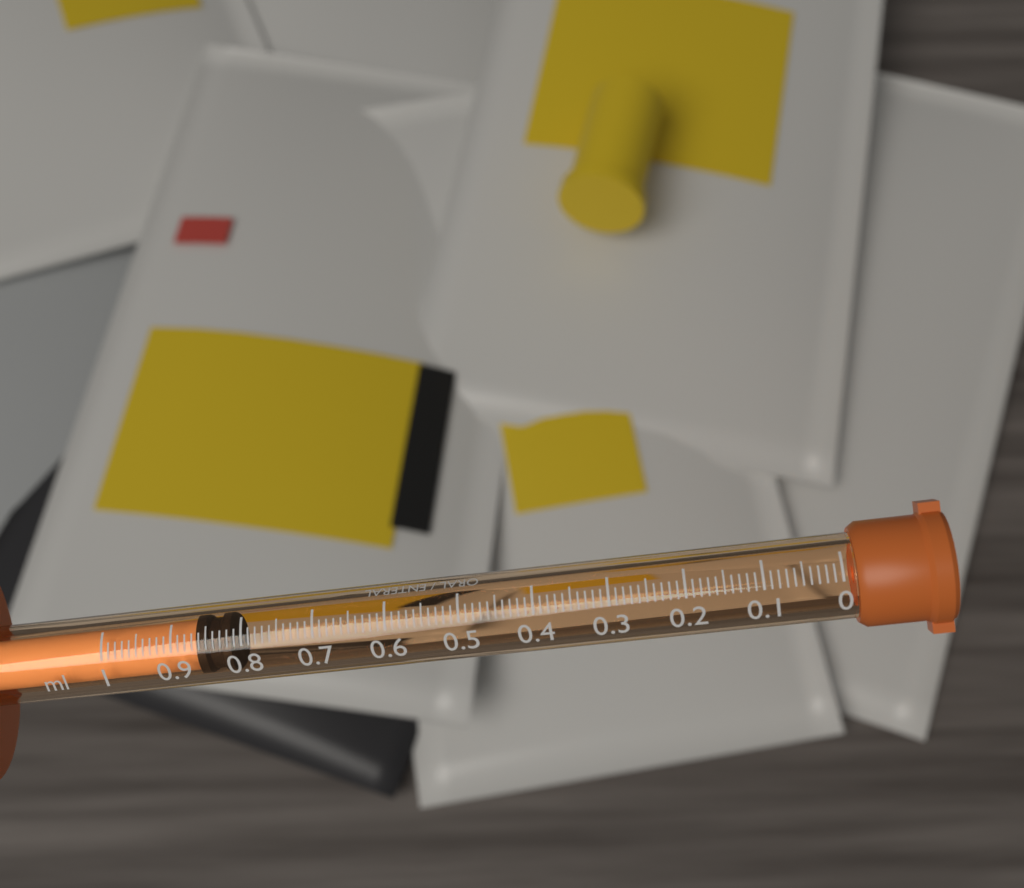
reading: 0.82 ml
